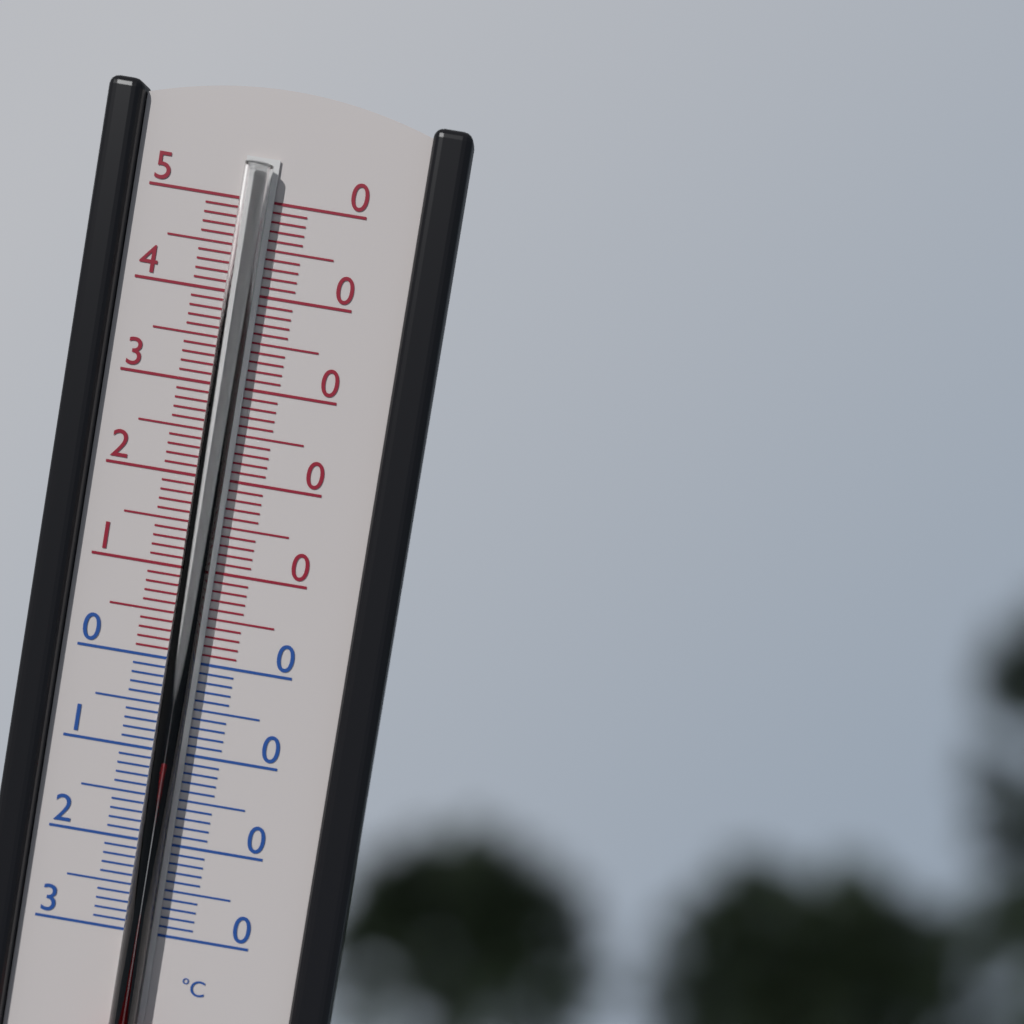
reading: -10 °C
